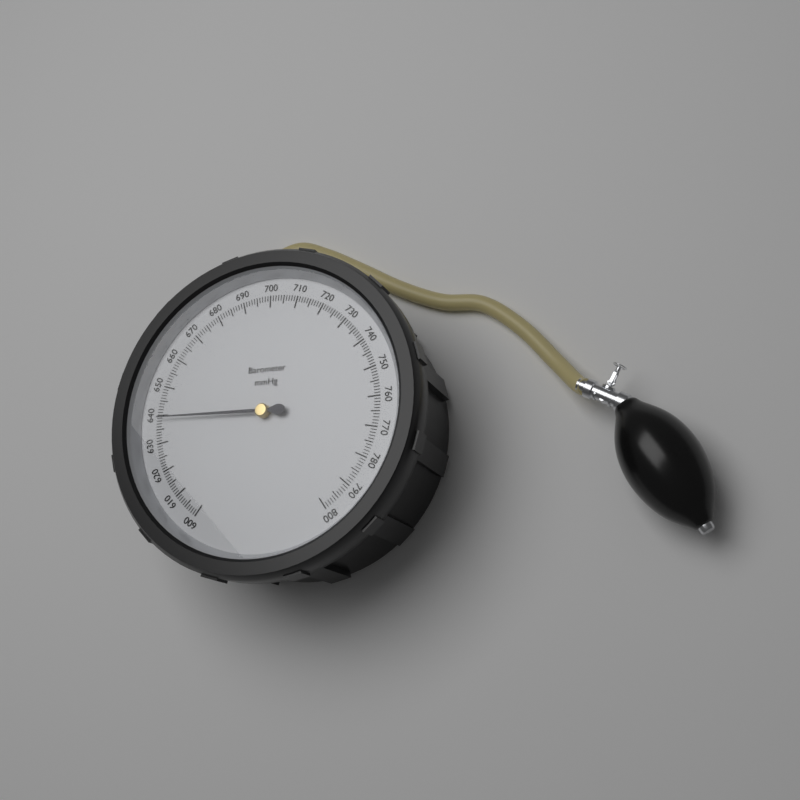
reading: 639 mmHg
